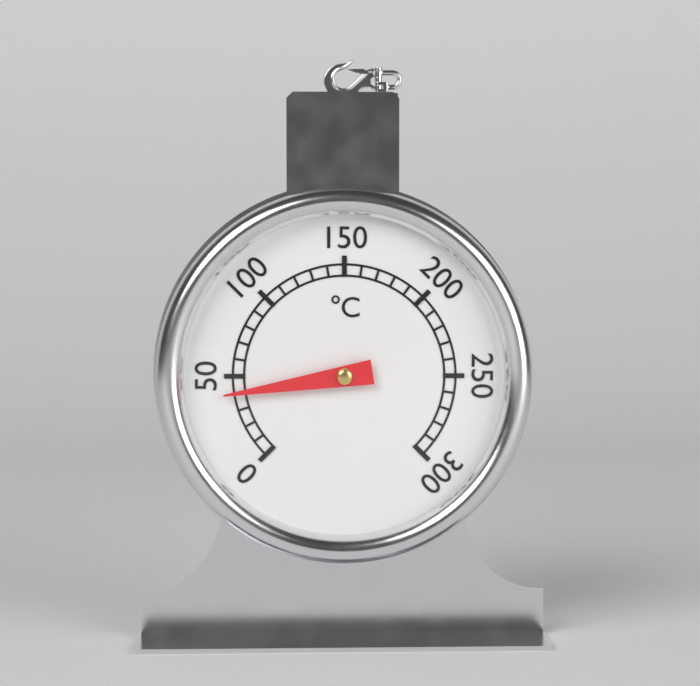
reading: 40 °C
